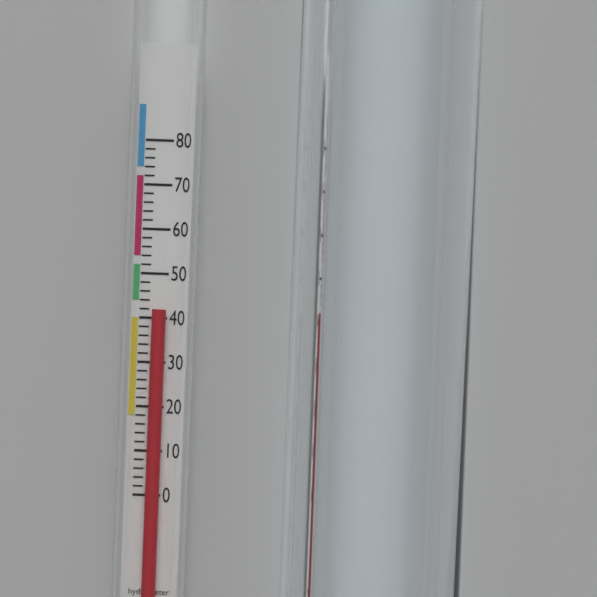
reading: 42 (no unit)
